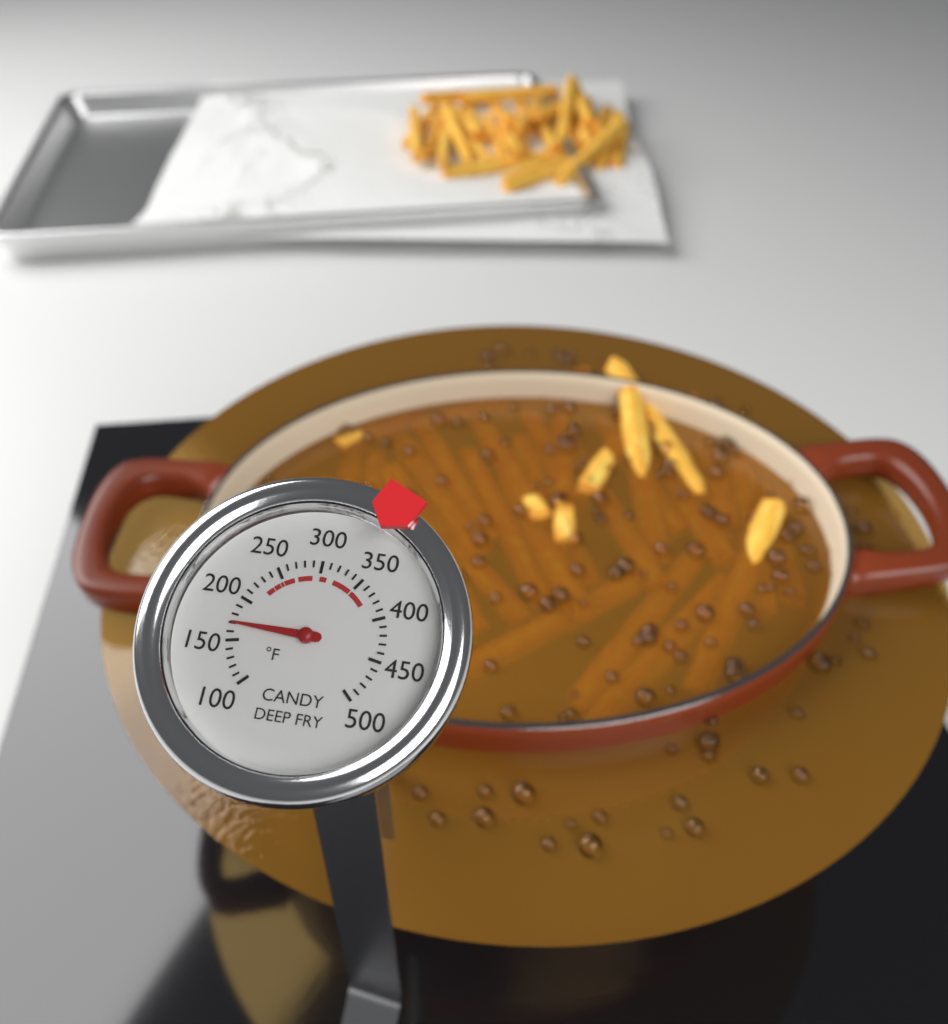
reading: 170 °F
